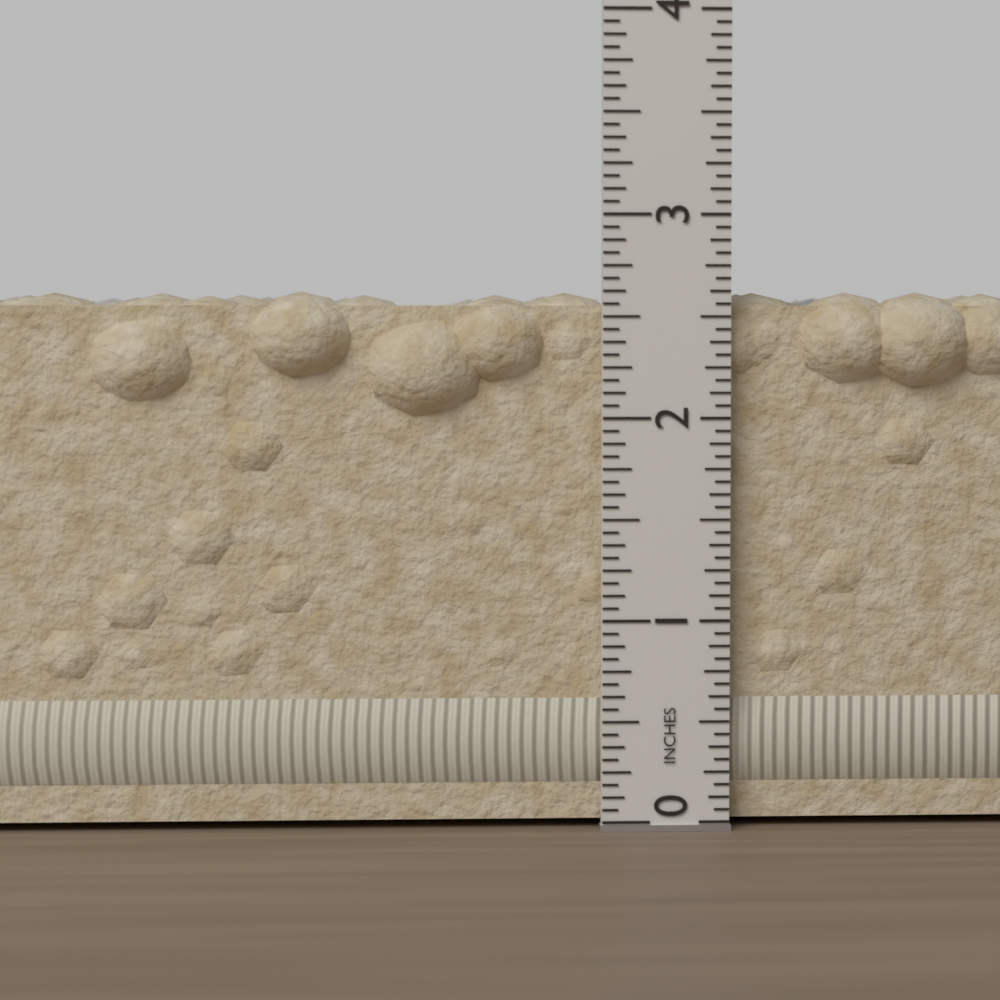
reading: 2.6250 in
